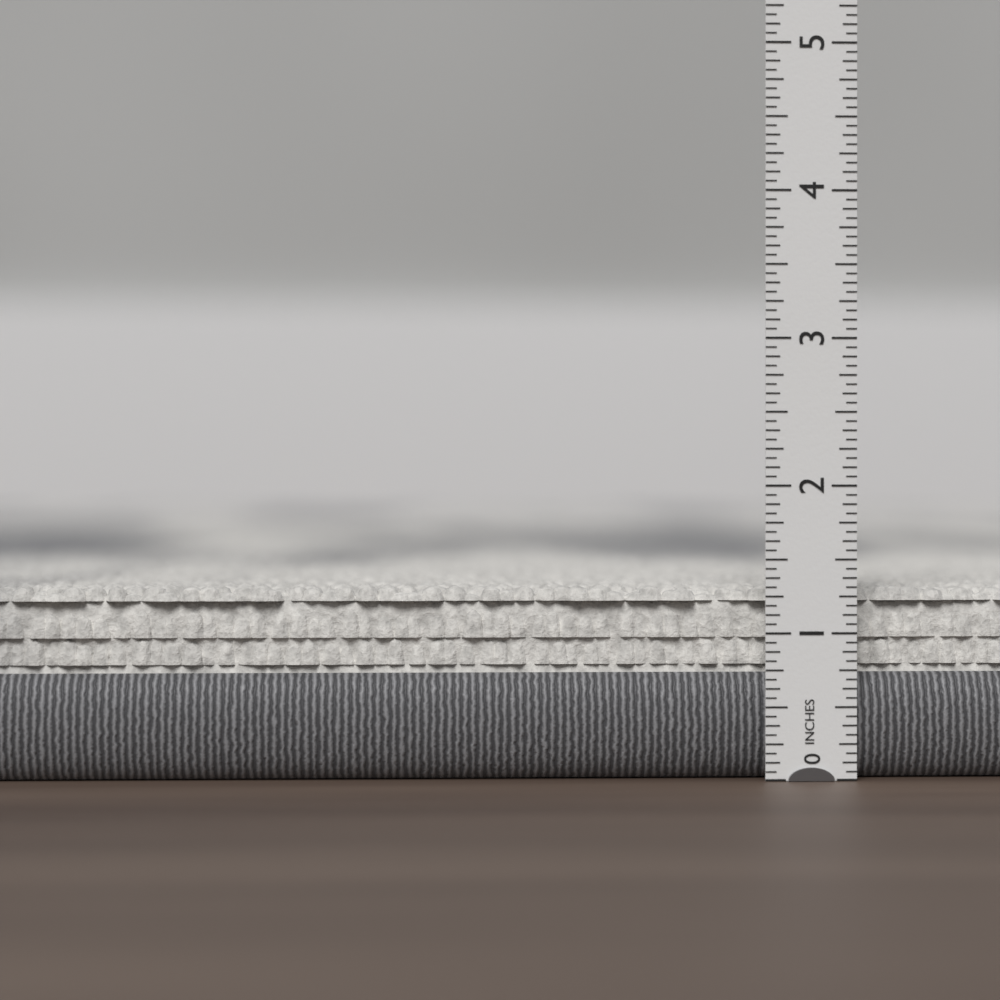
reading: 1.3125 in
